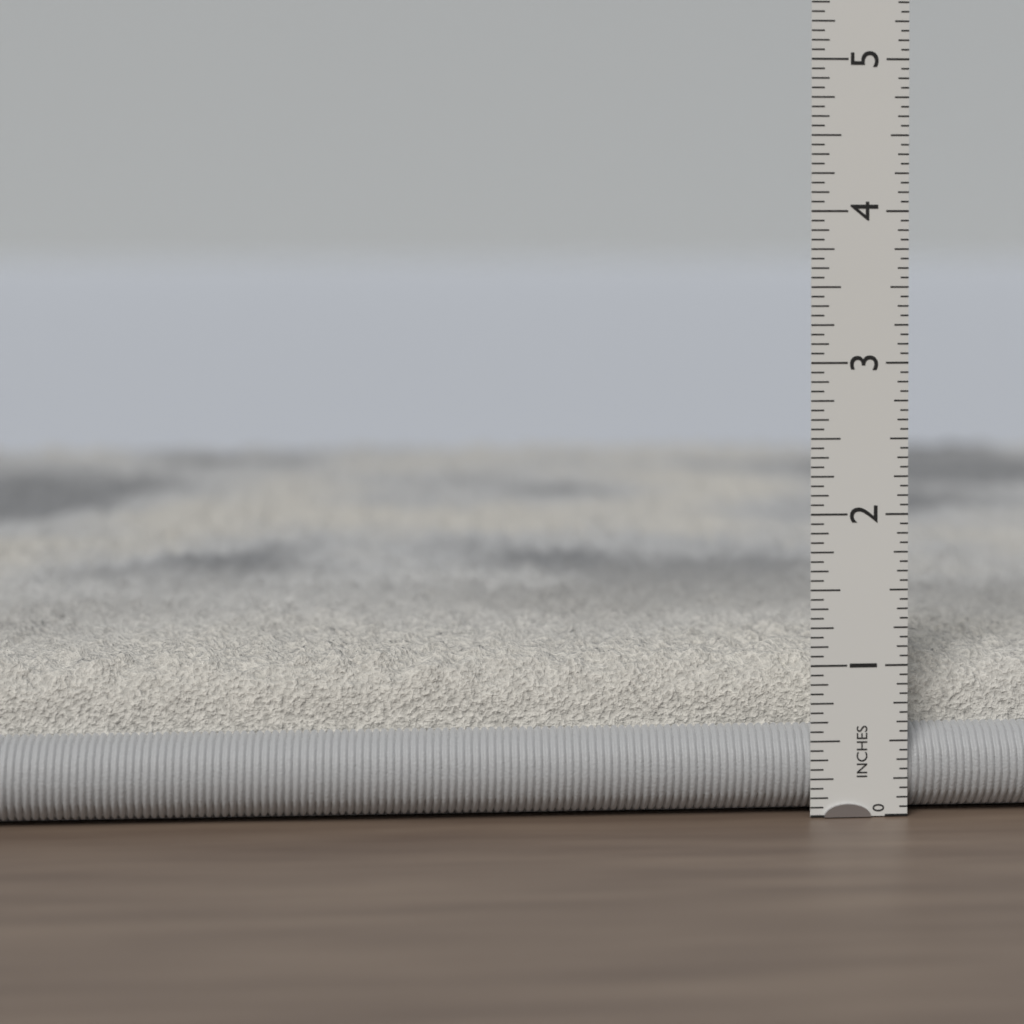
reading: 1.0625 in
